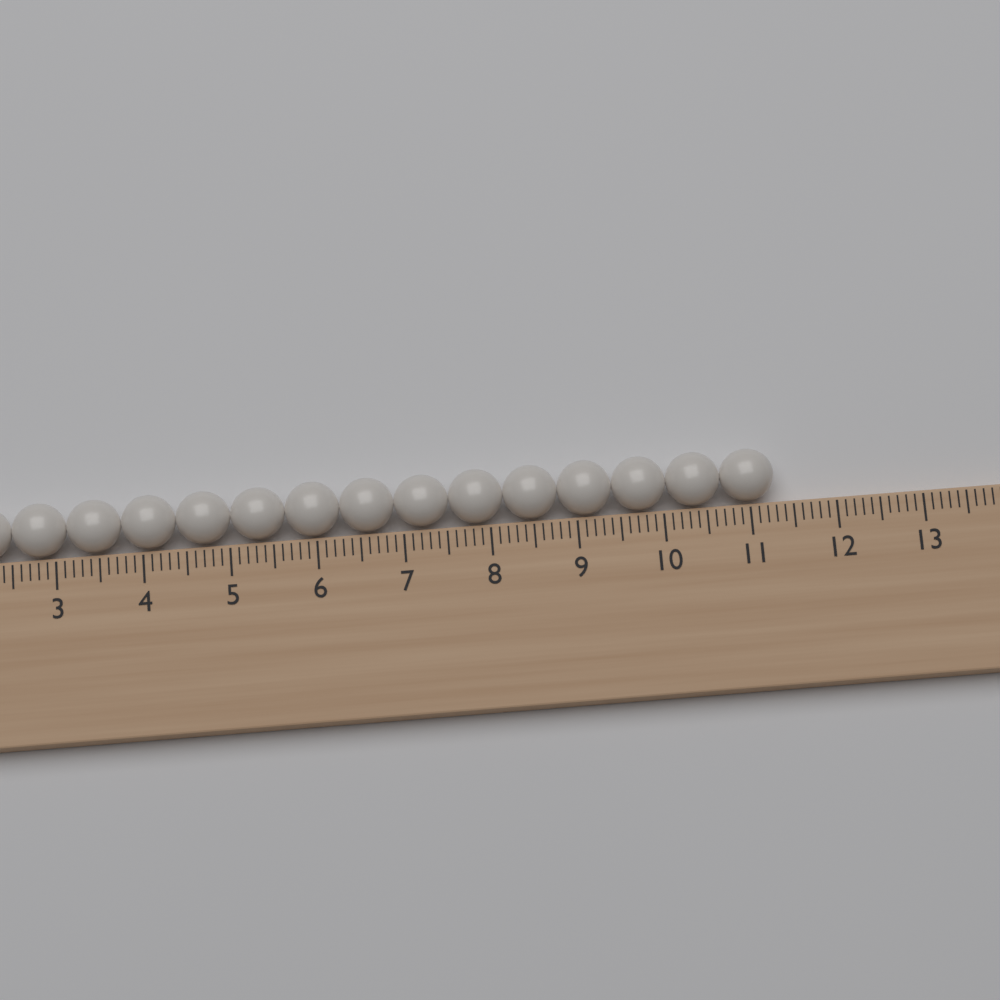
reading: 11.3 (no unit)
